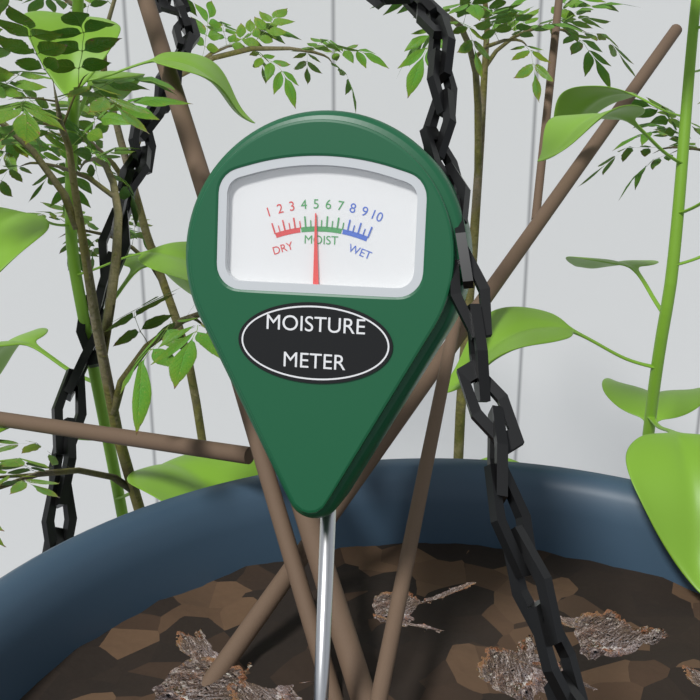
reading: 5.0 (no unit)
